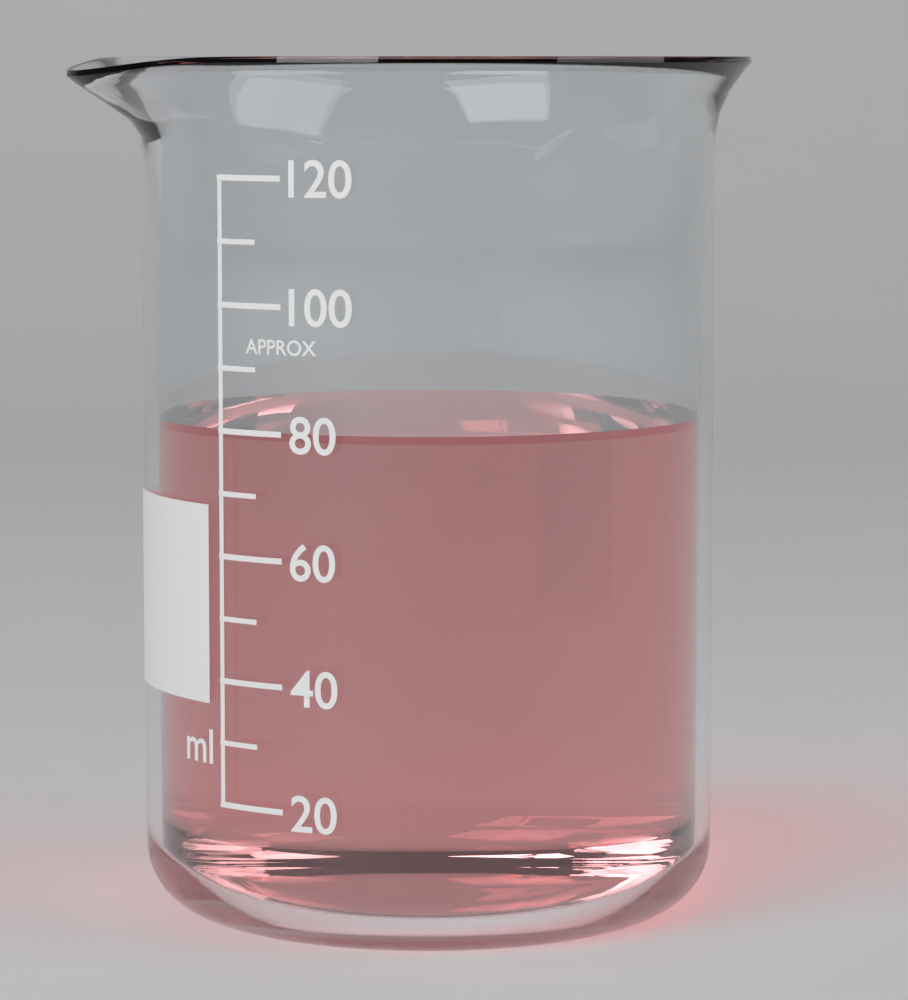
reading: 80 ml
